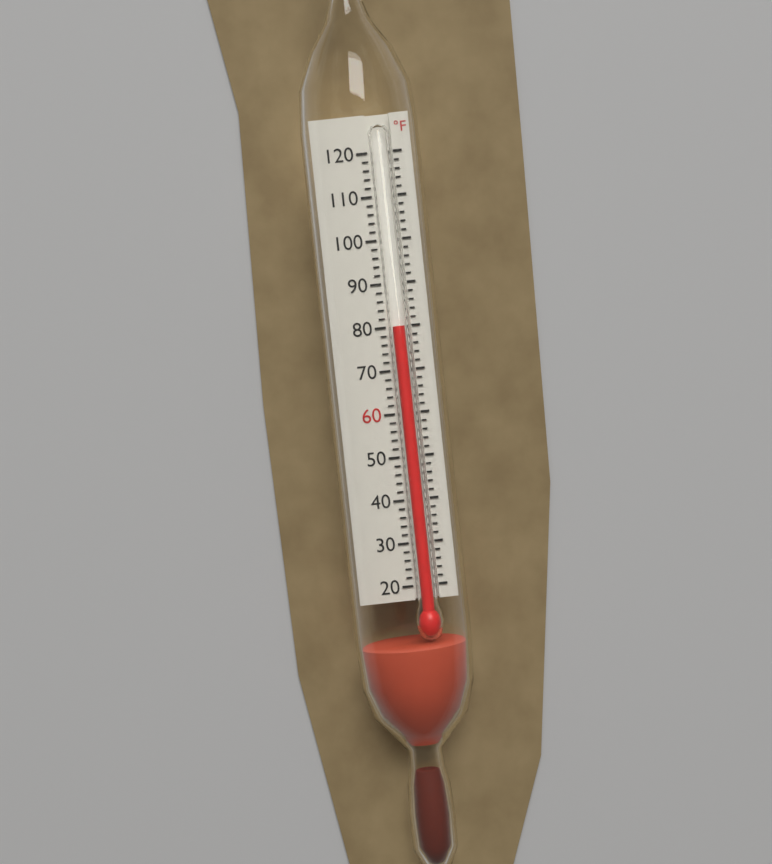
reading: 80 °F
